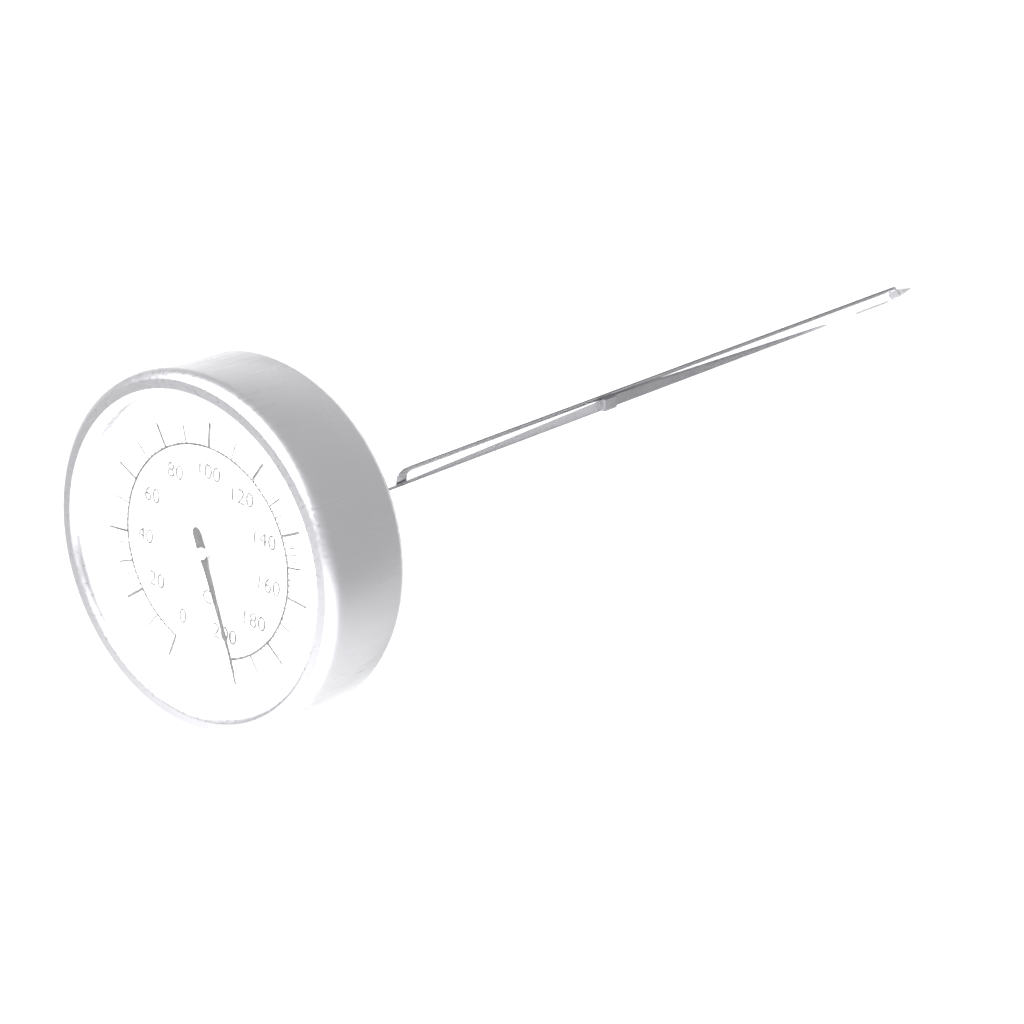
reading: 198 °C
